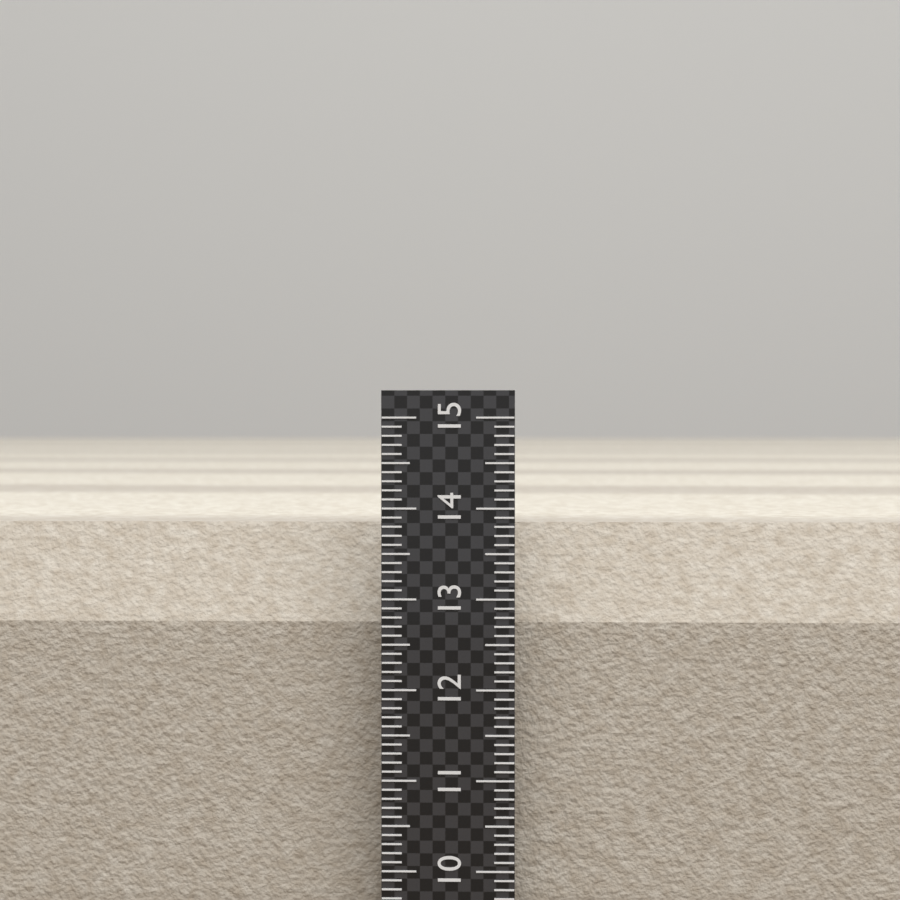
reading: 13.8 (no unit)
